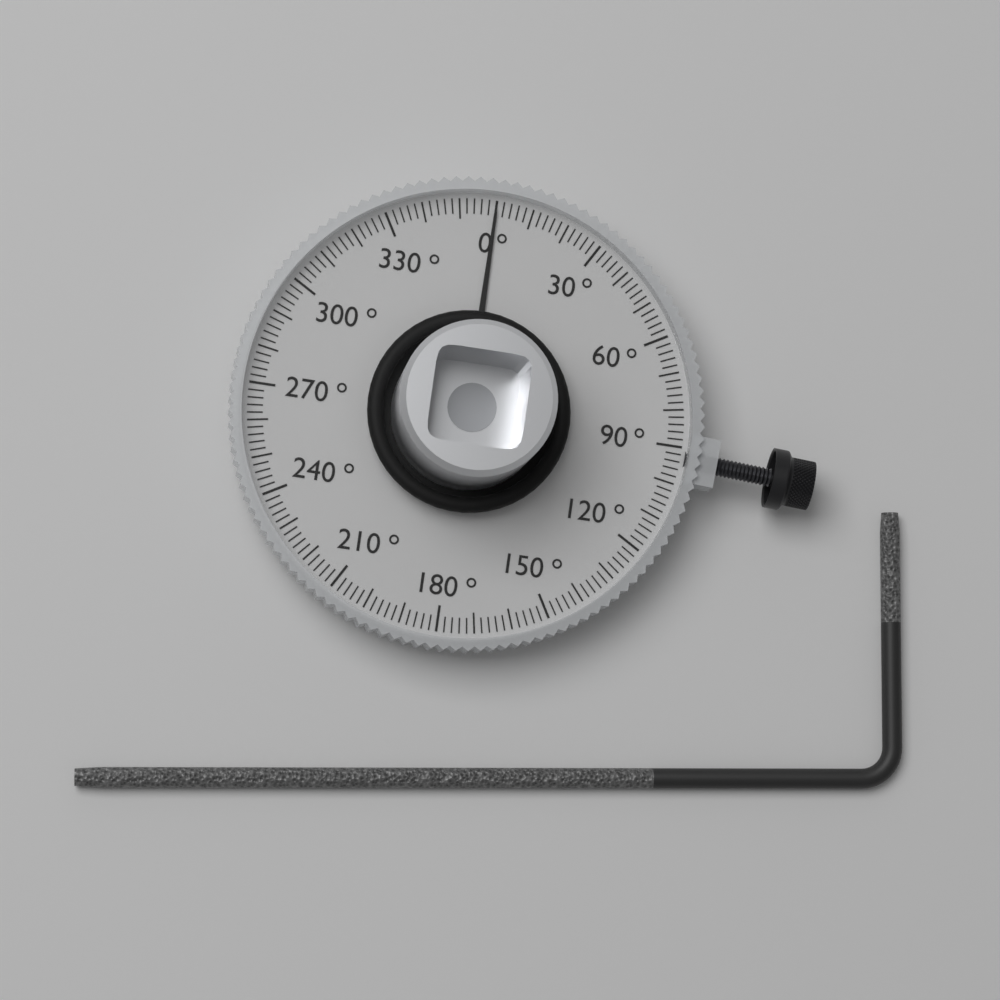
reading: 0 °
